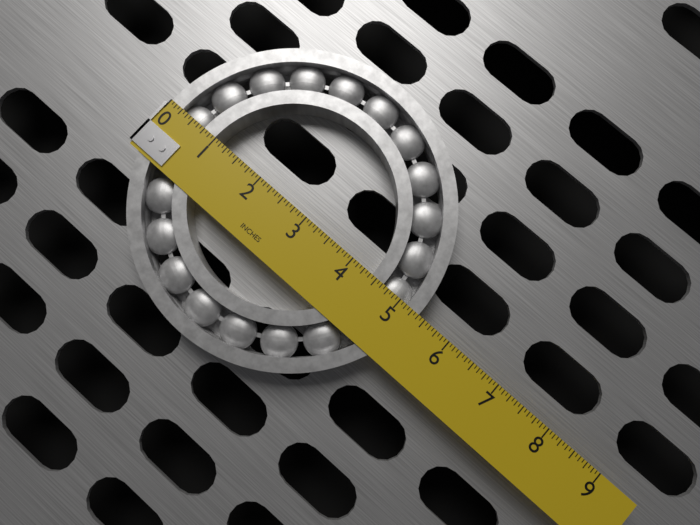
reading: 5.3750 in
